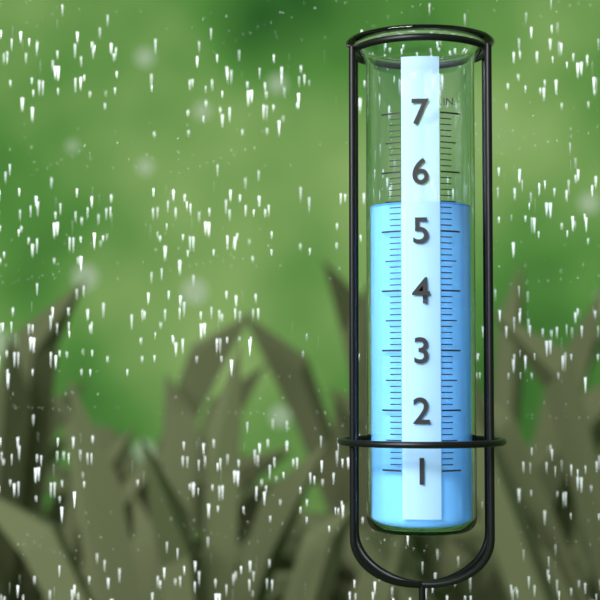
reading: 5.5 in
